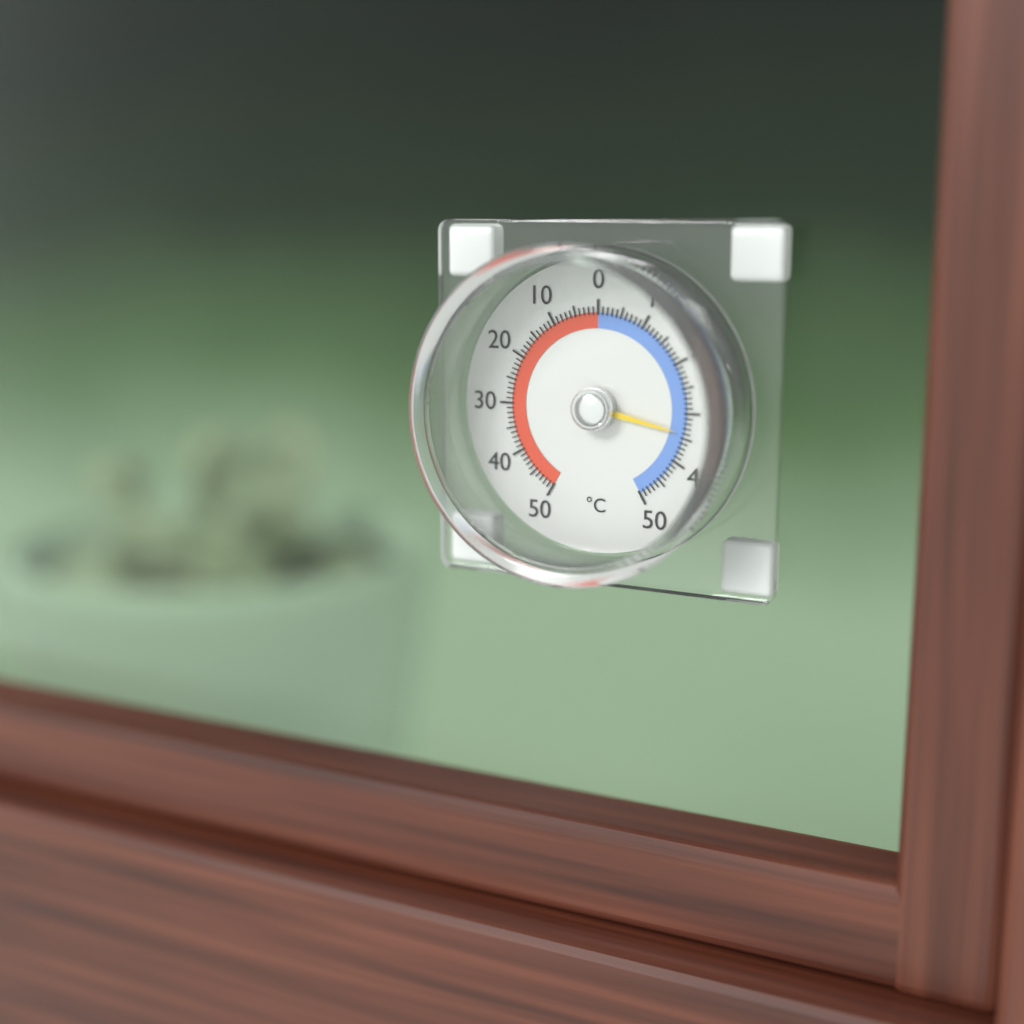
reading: -34 °C
